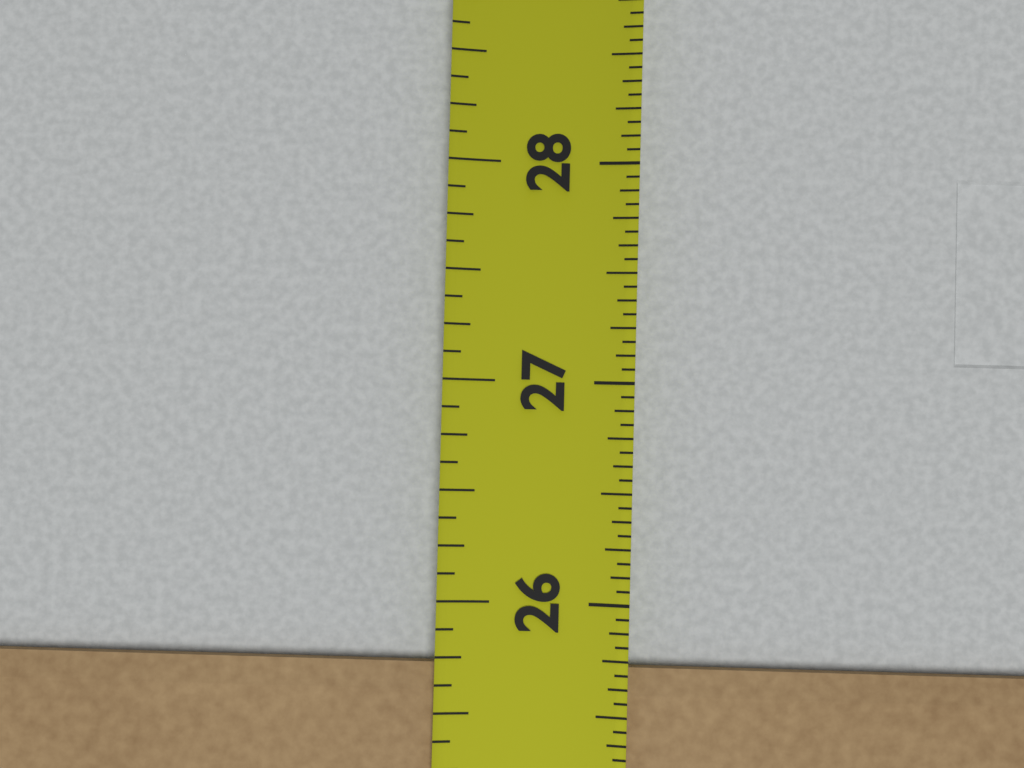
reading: 25.7500 in
